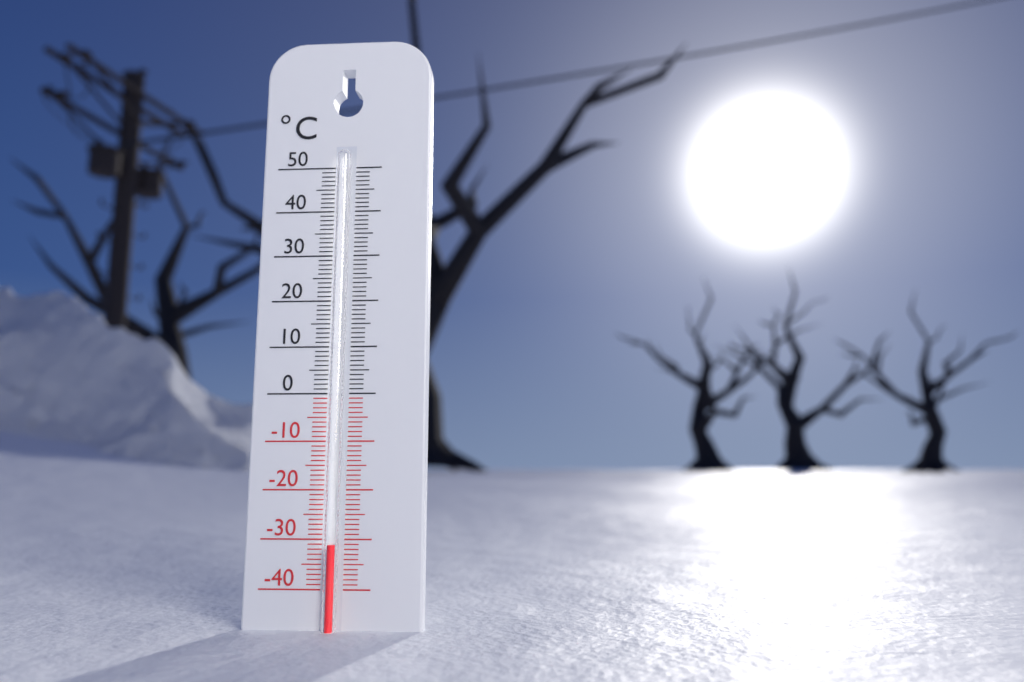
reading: -31 °C
